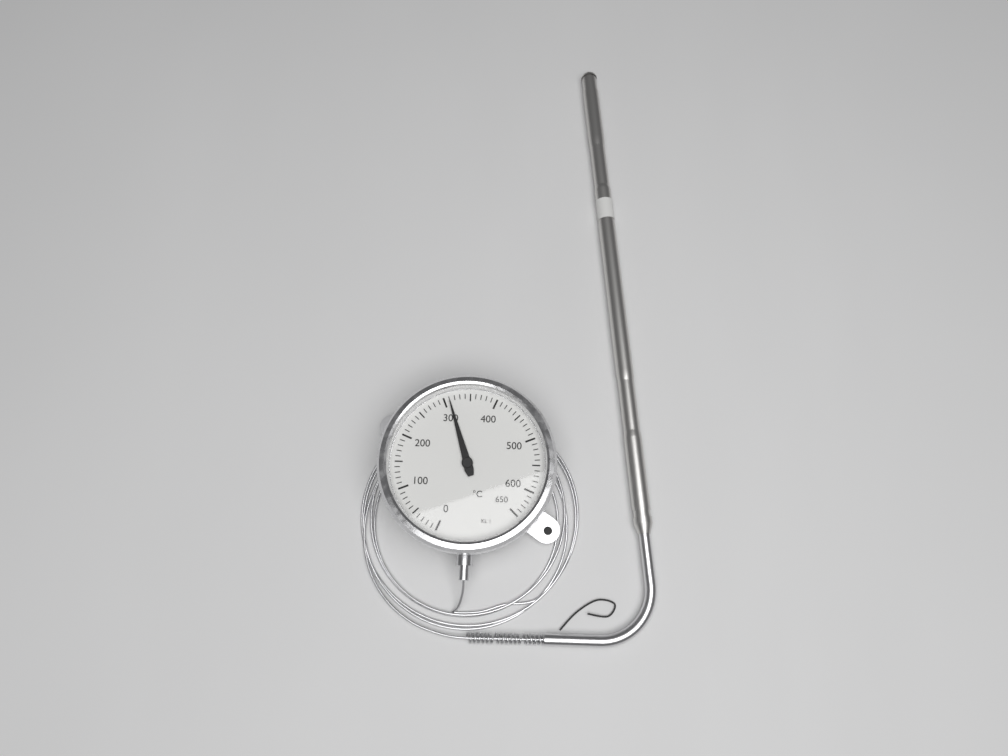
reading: 310 °C
